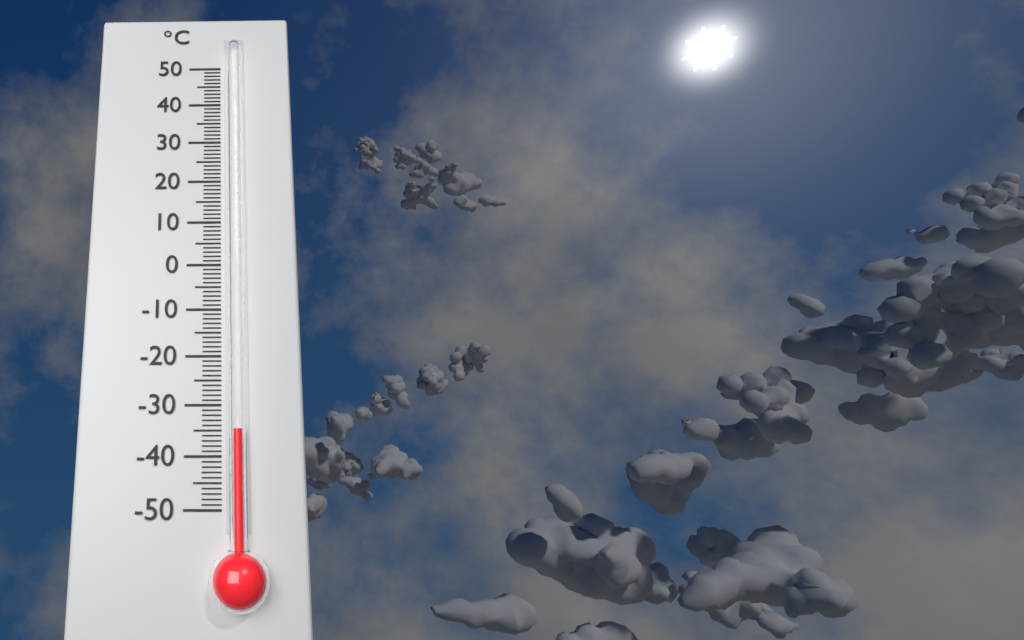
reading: -35 °C
